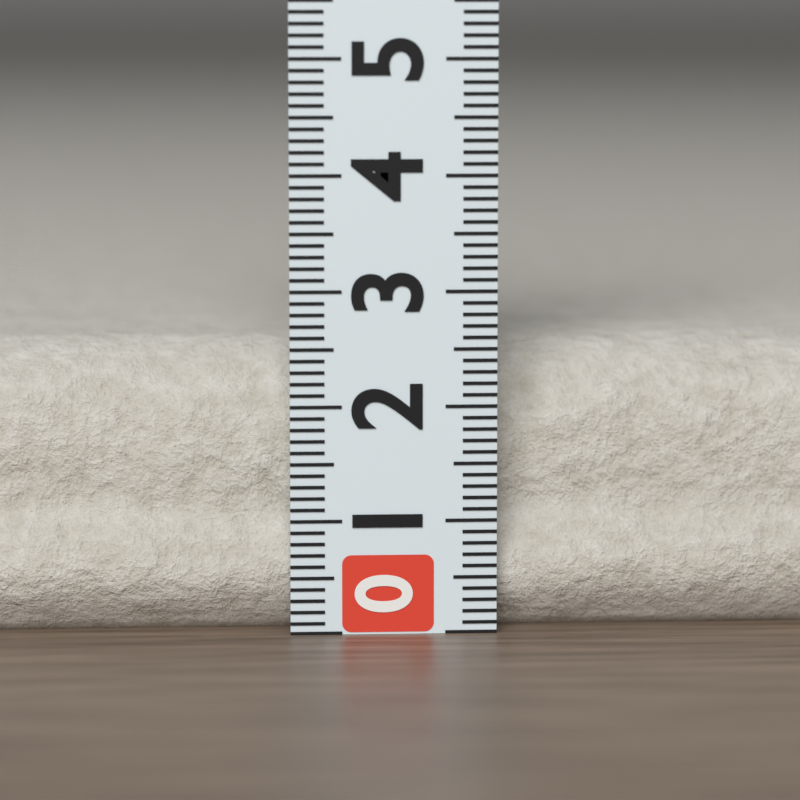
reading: 2.5 (no unit)
